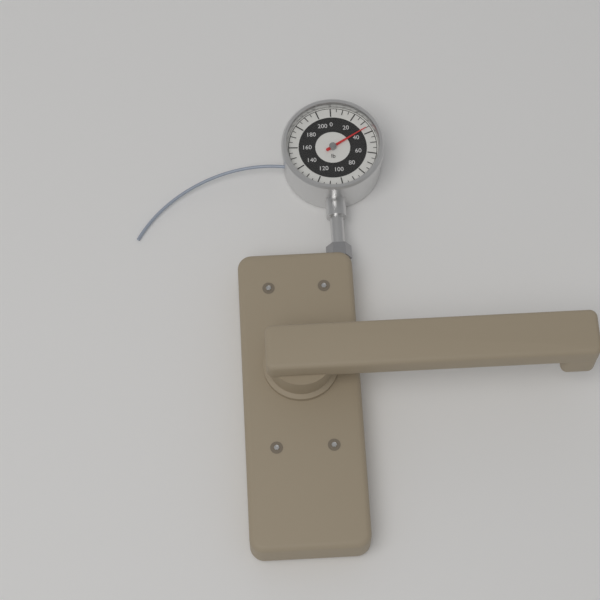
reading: 35 lb
